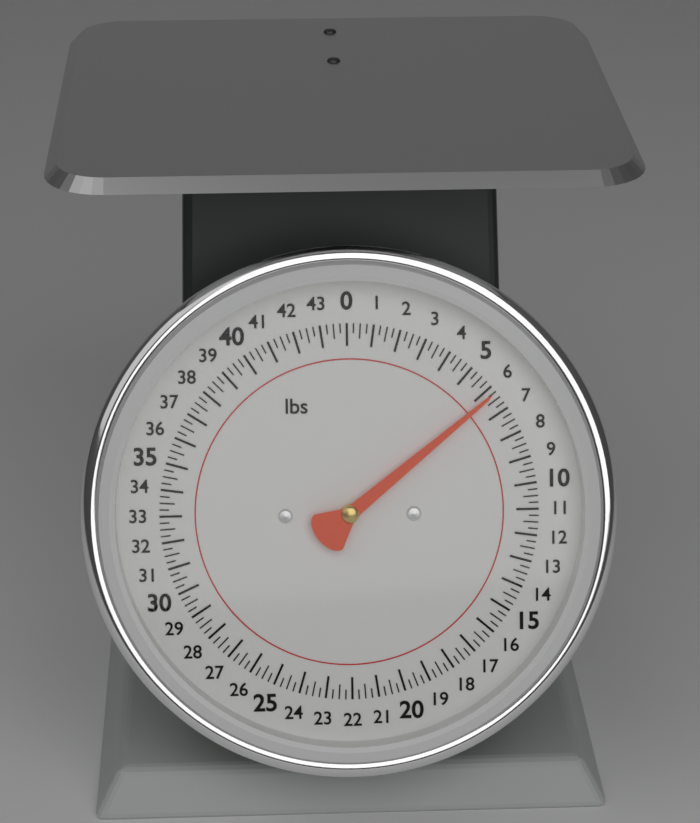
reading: 6.25 lbs
